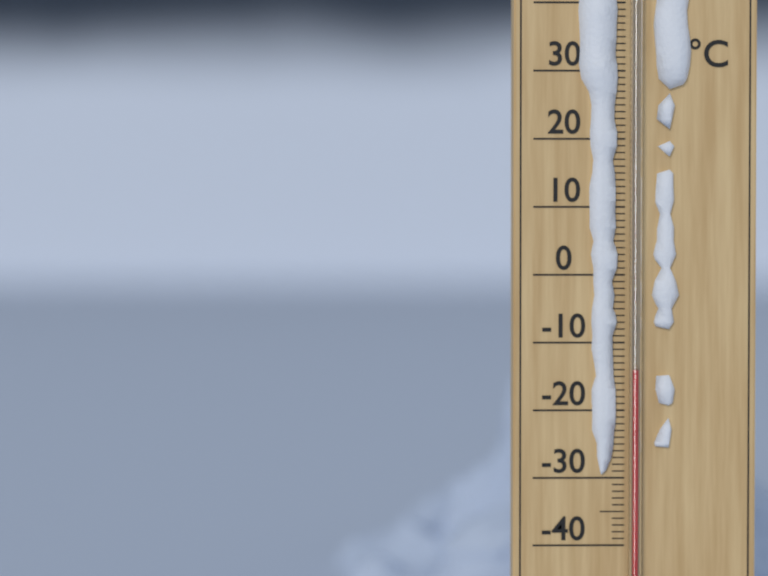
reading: -14 °C
